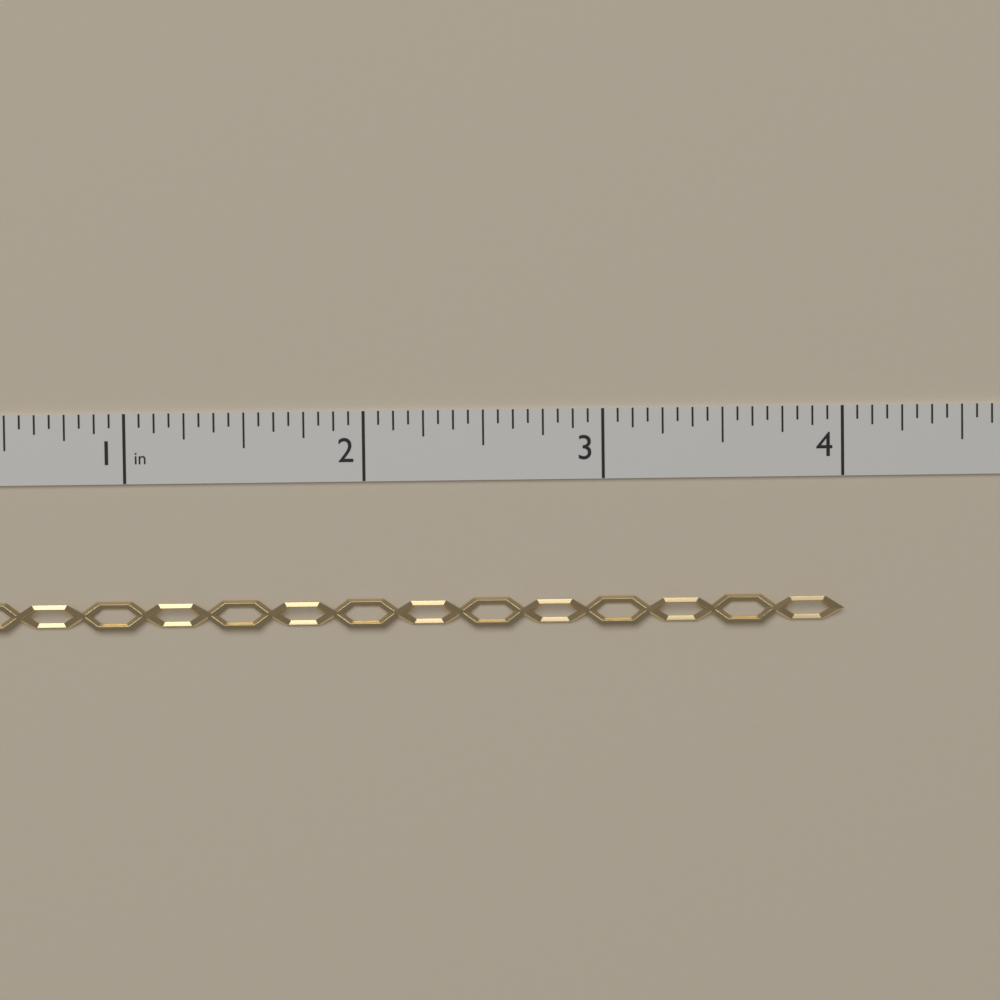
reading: 4.0000 in
